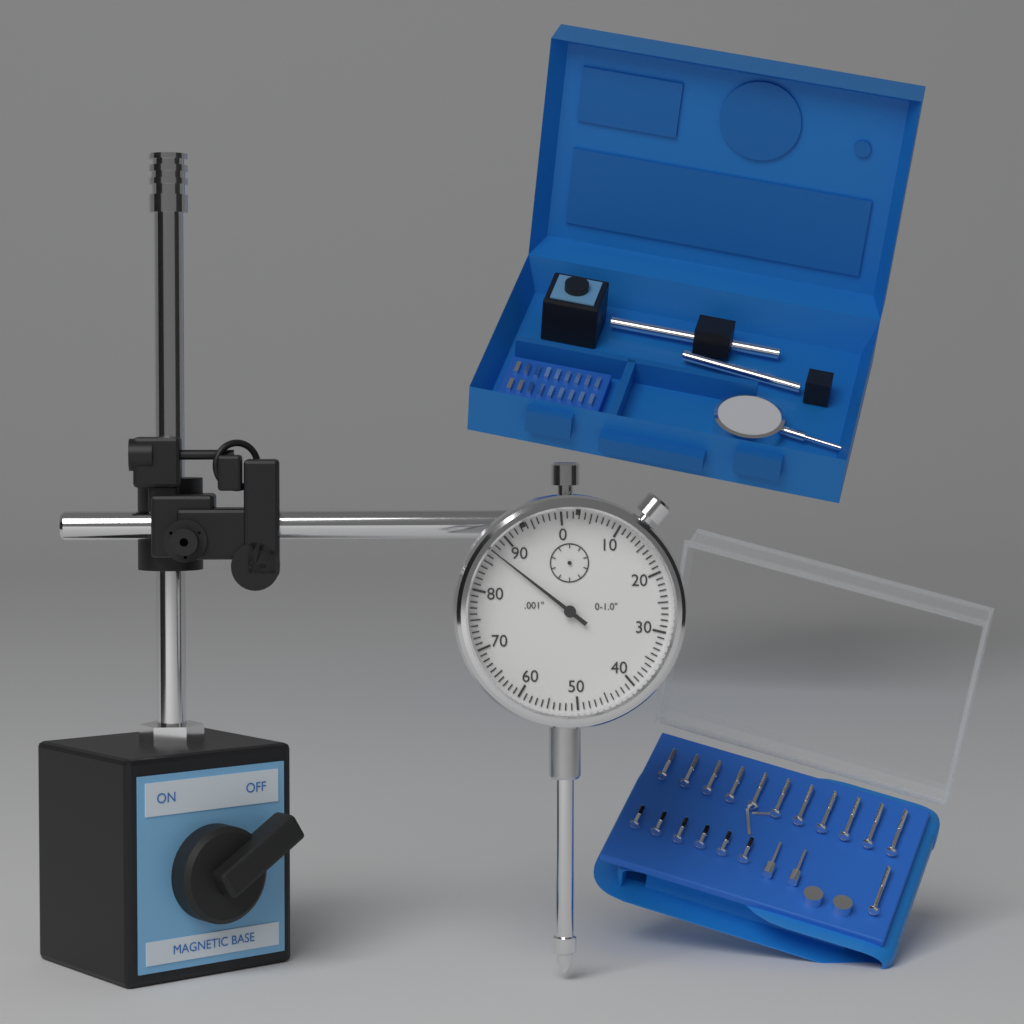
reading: 0.087 in
